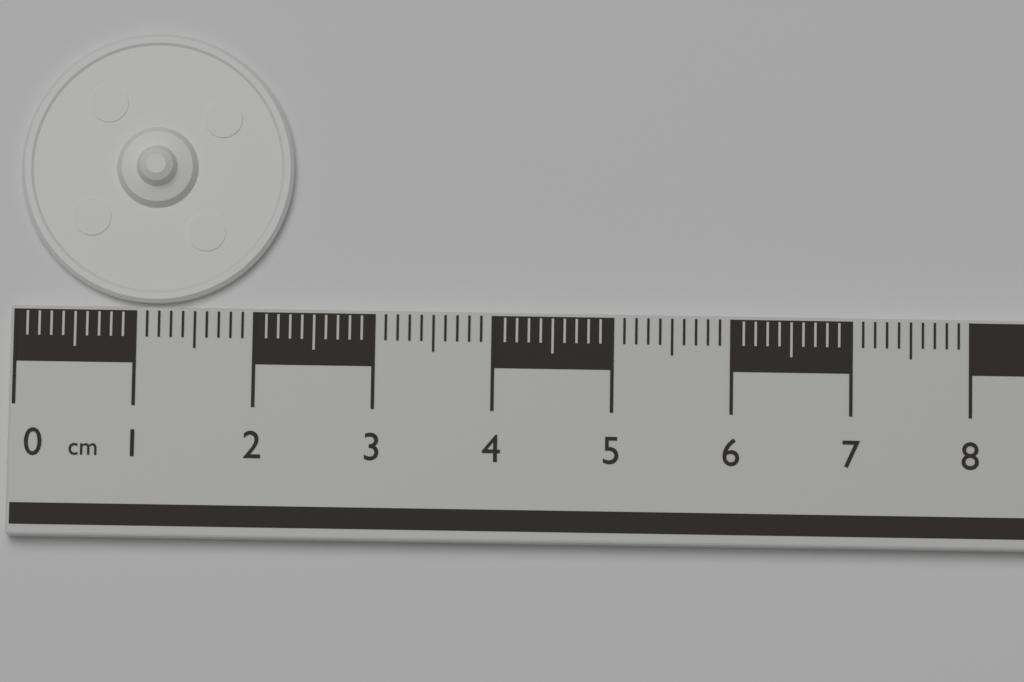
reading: 2.3 cm
